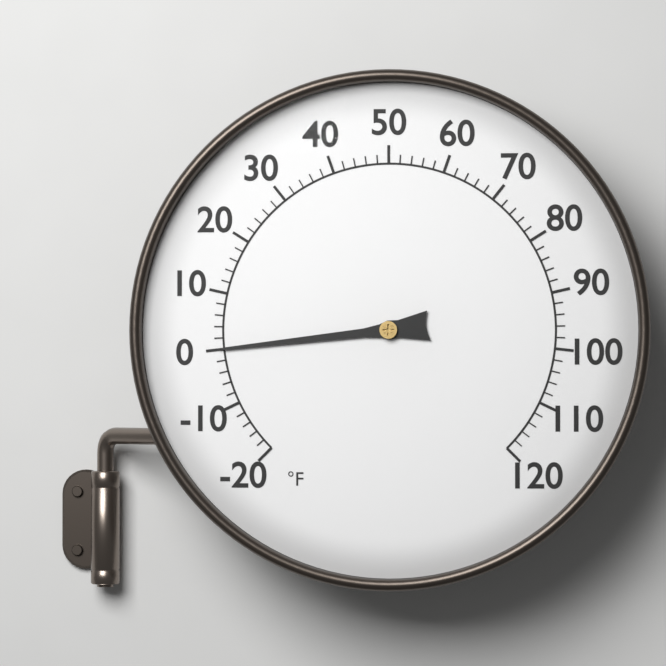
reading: 0 °F
